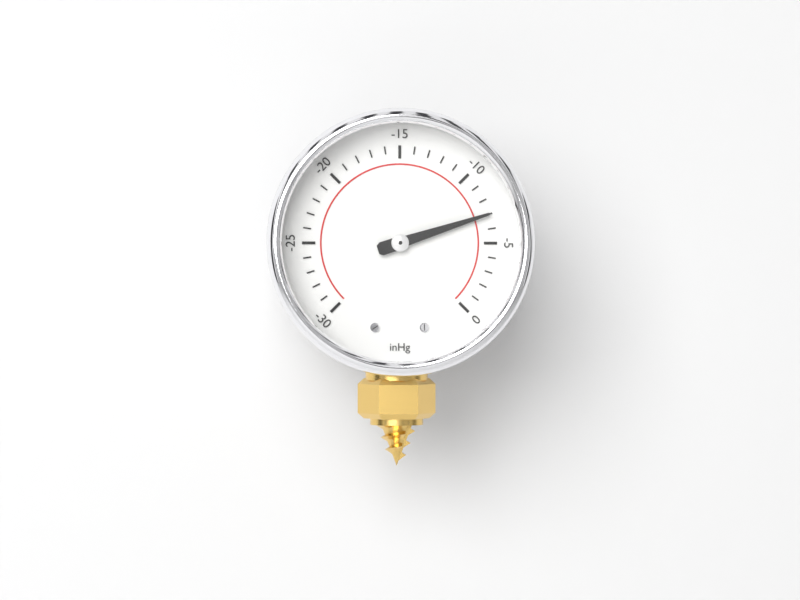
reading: -7 inHg
